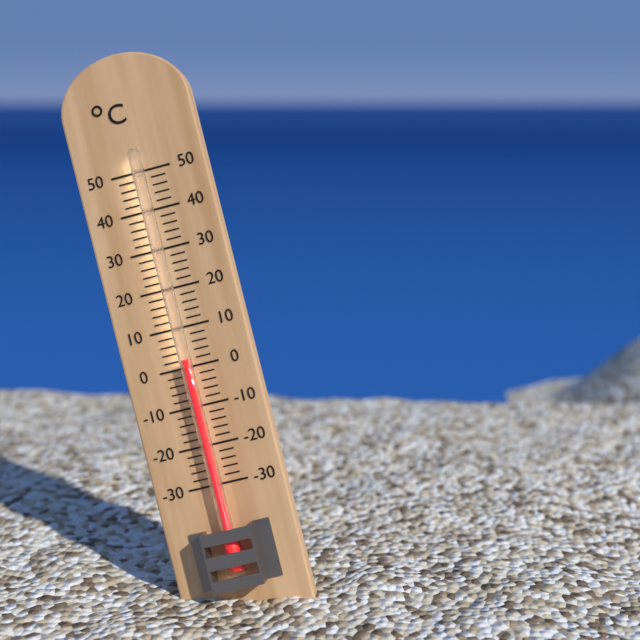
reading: 2 °C
